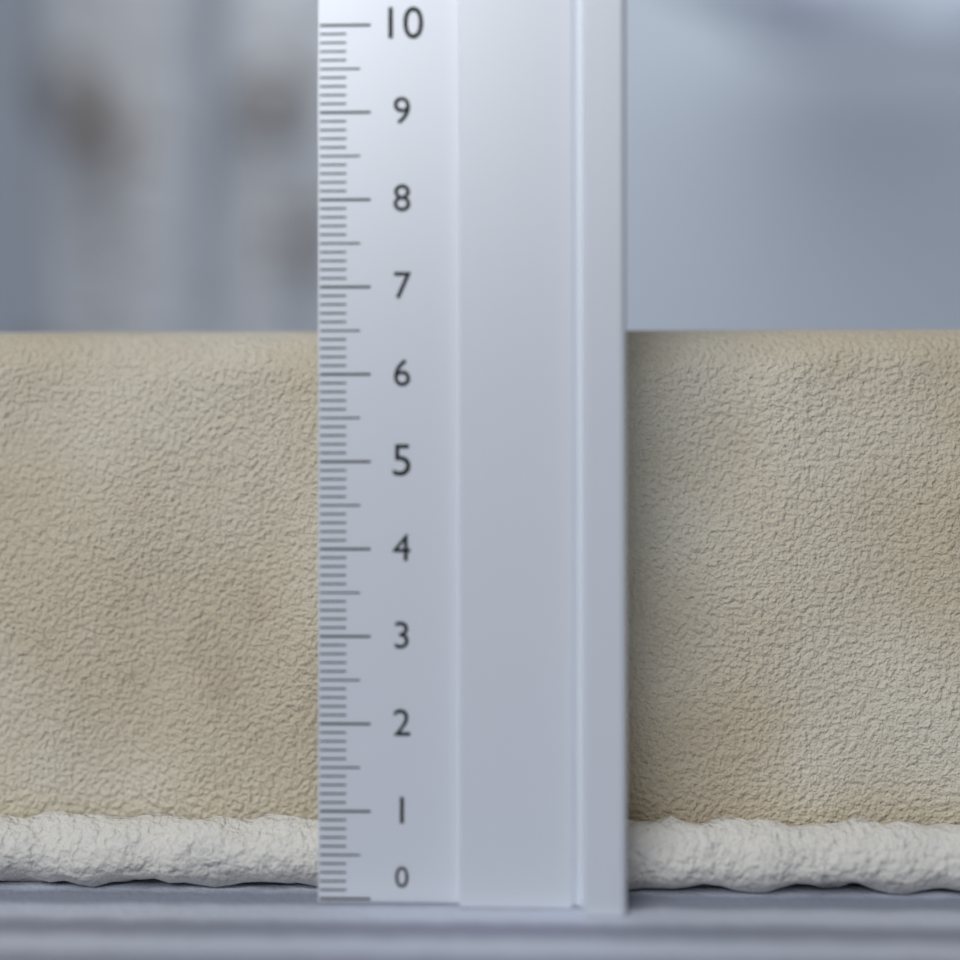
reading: 6.7 (no unit)
